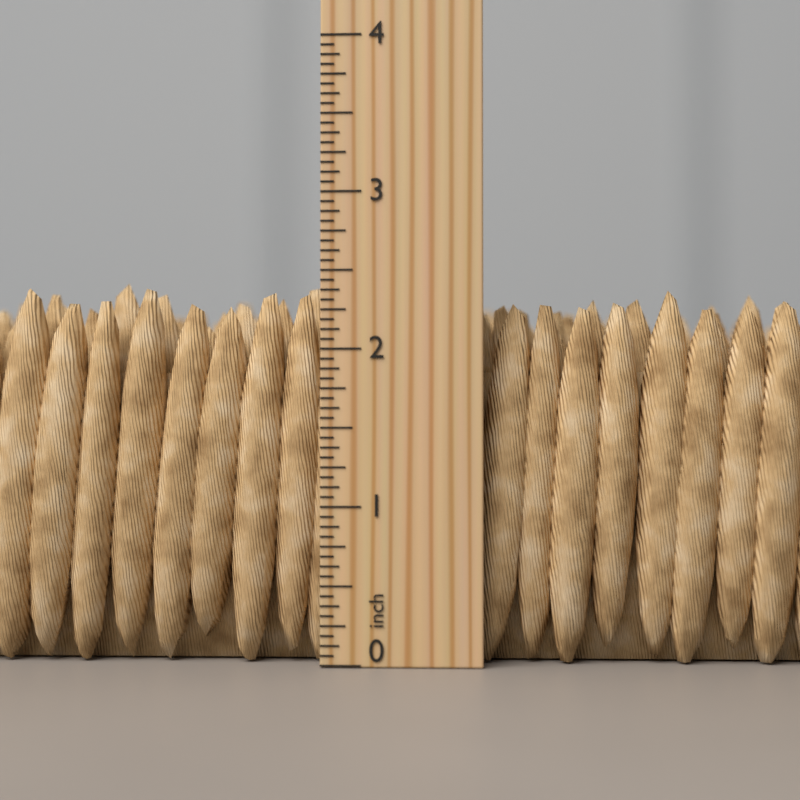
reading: 2.5000 inch
